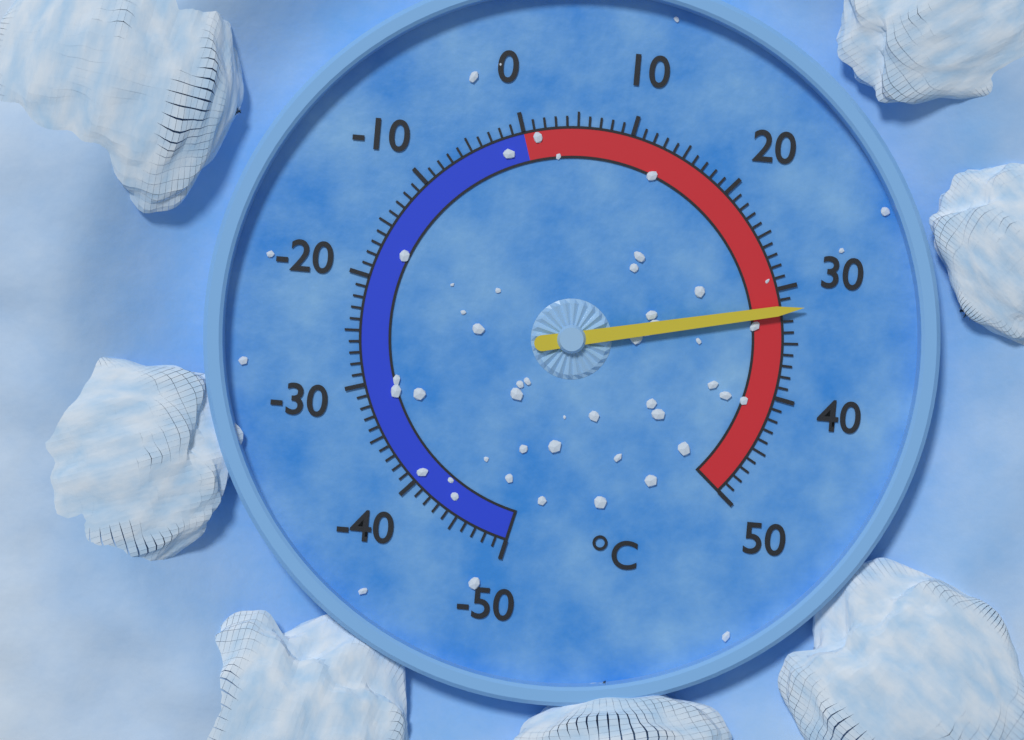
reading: 32 °C
